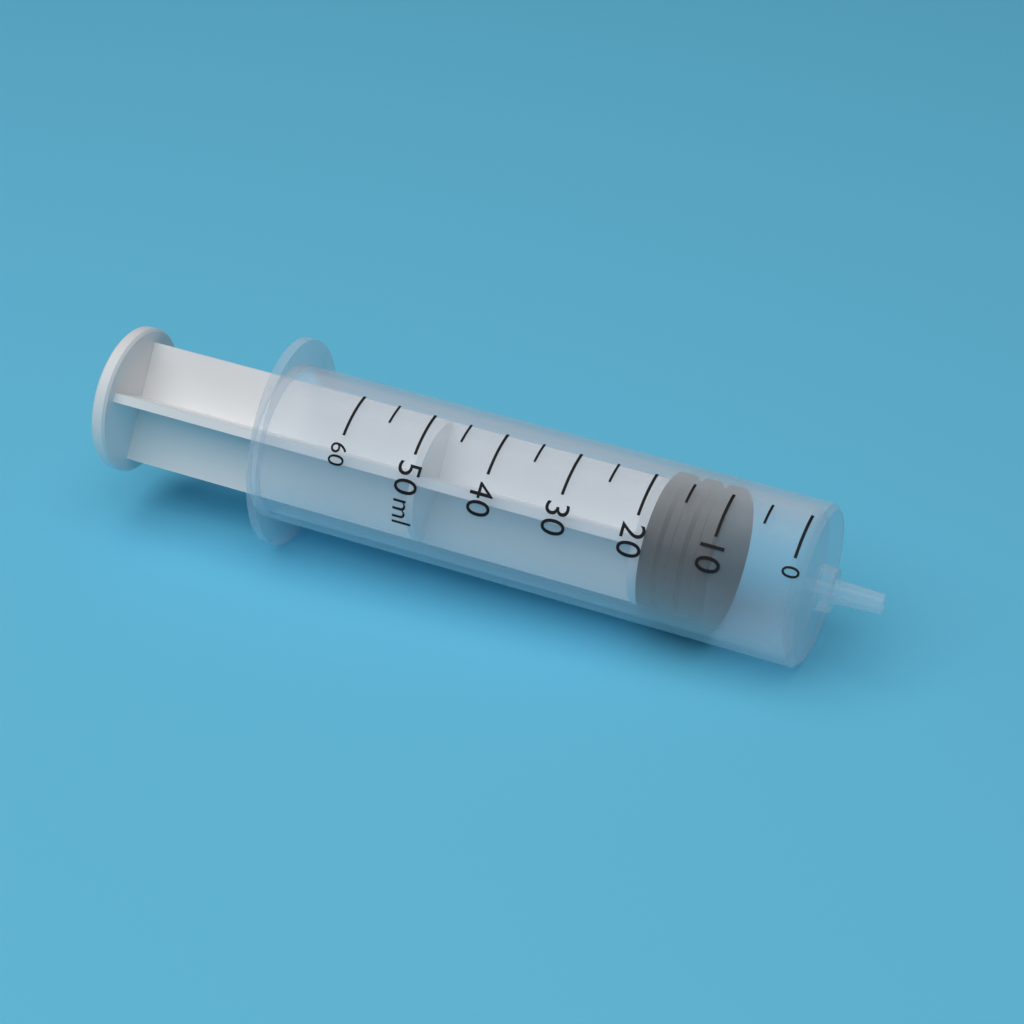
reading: 10 ml
